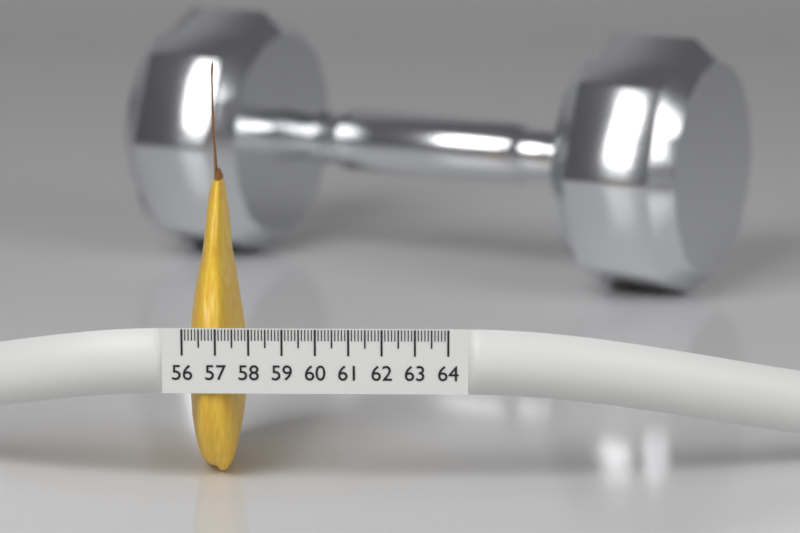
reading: 57.7 (no unit)
